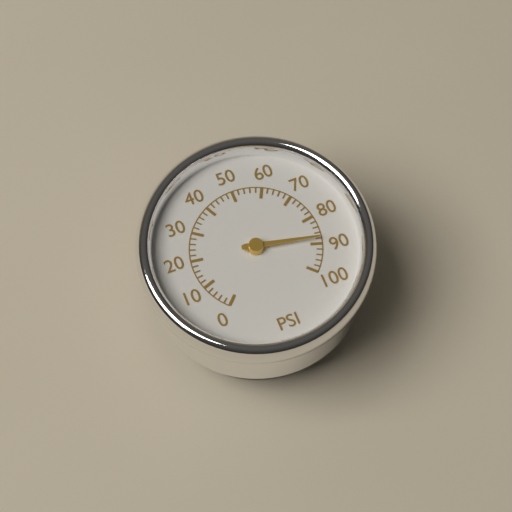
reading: 88 psi
